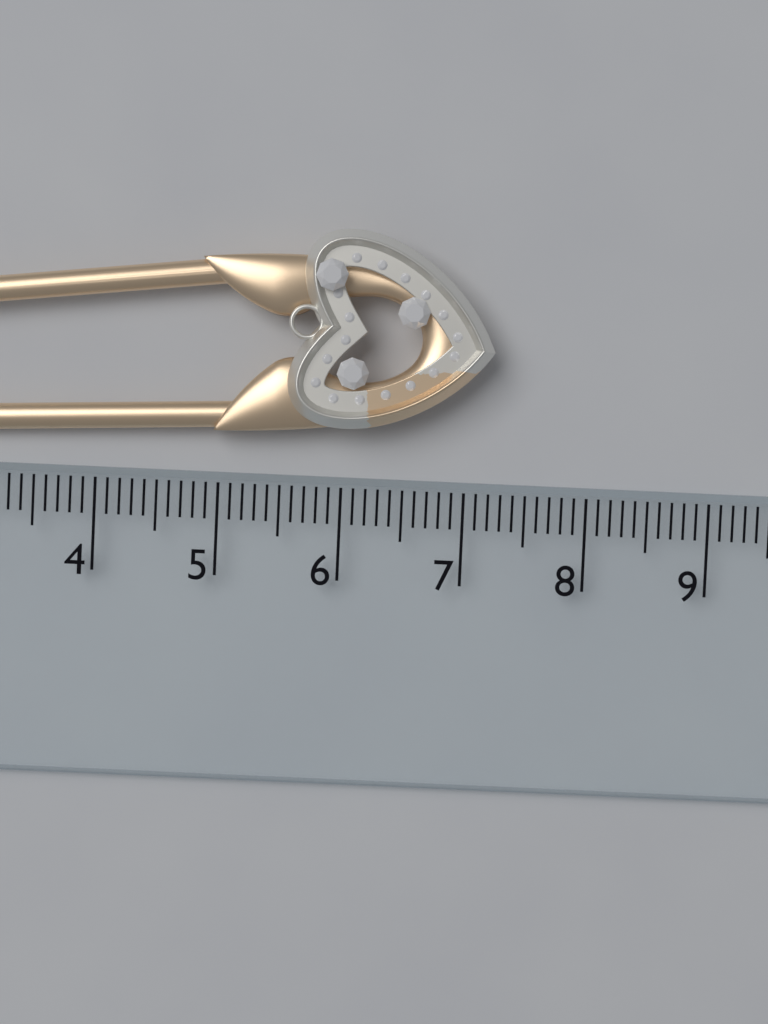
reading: 7.2 cm
